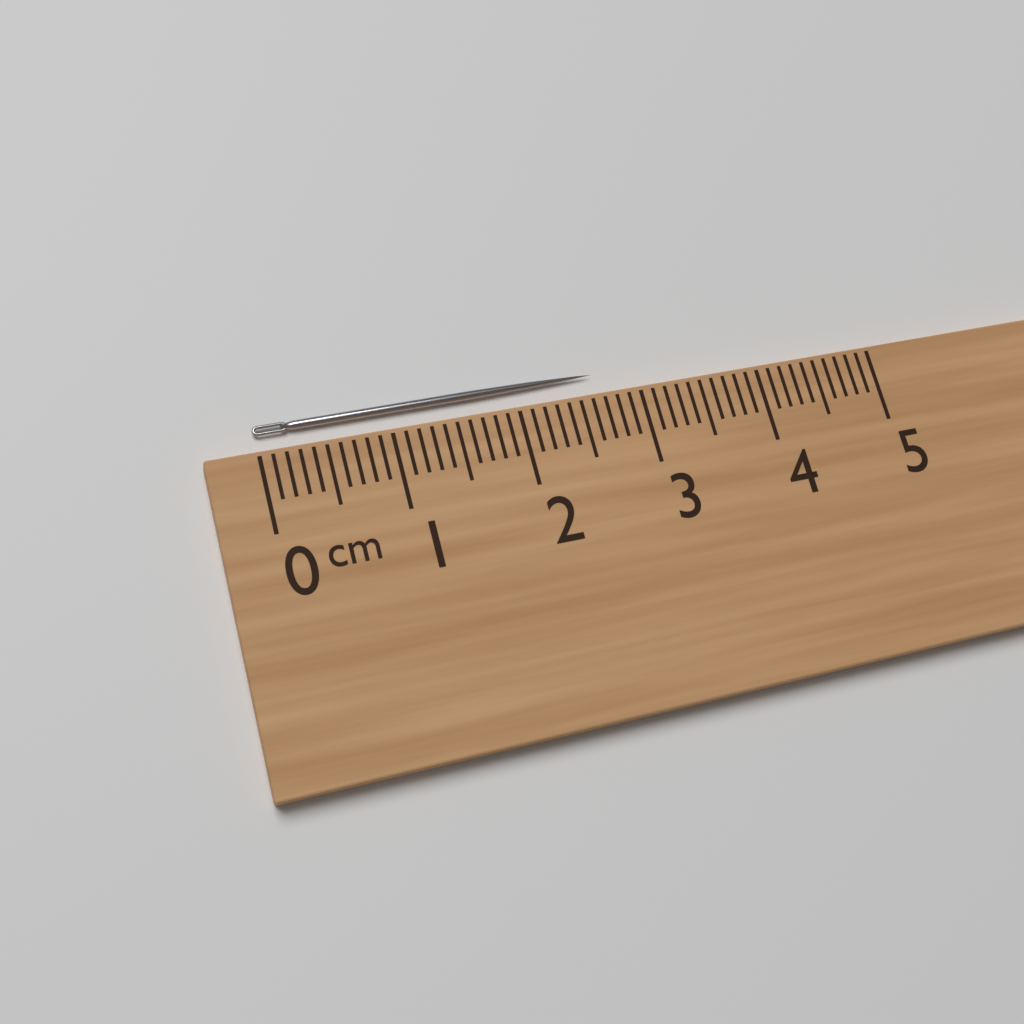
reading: 2.7 cm
